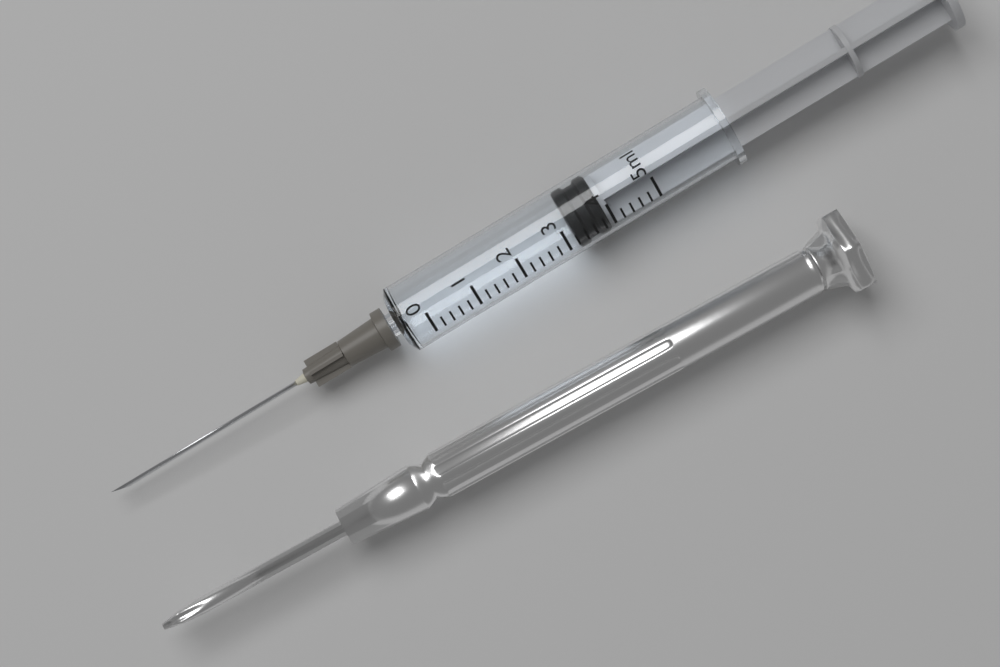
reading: 3.2 ml
